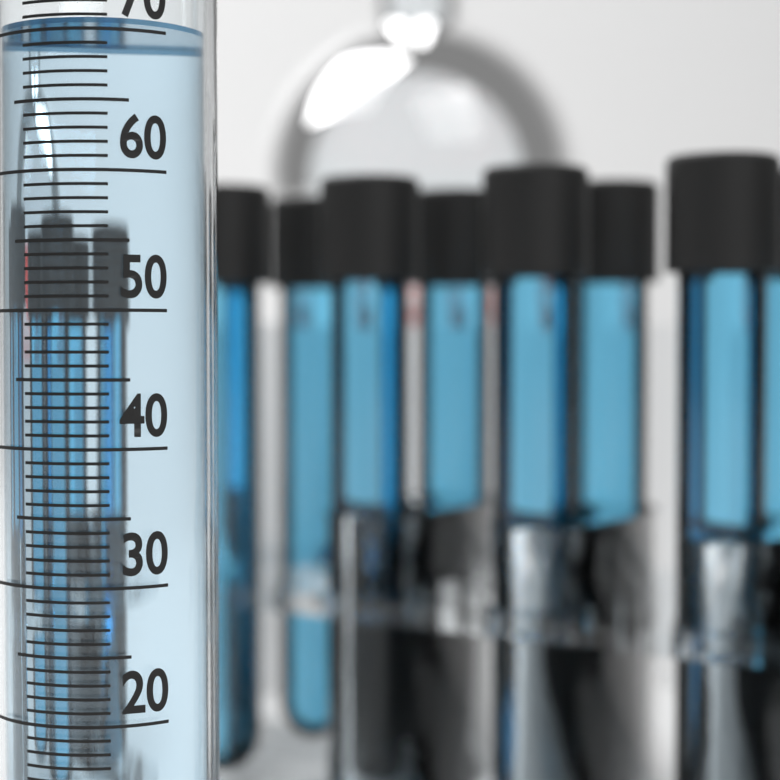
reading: 71 ml
